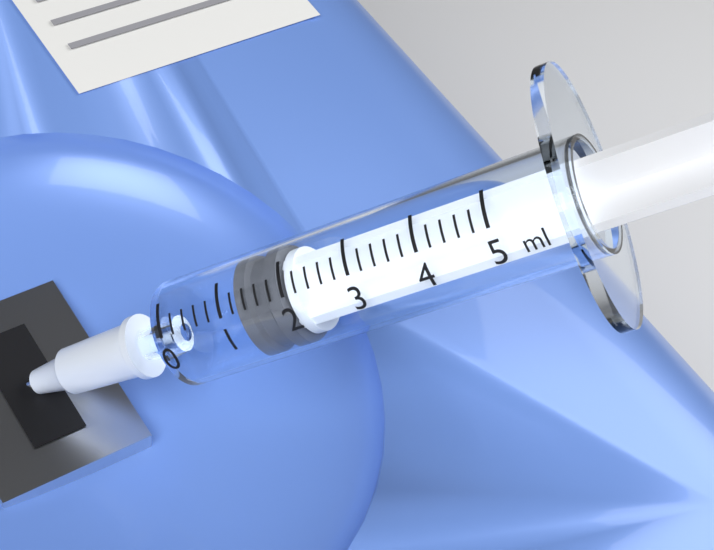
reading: 1.2 ml
